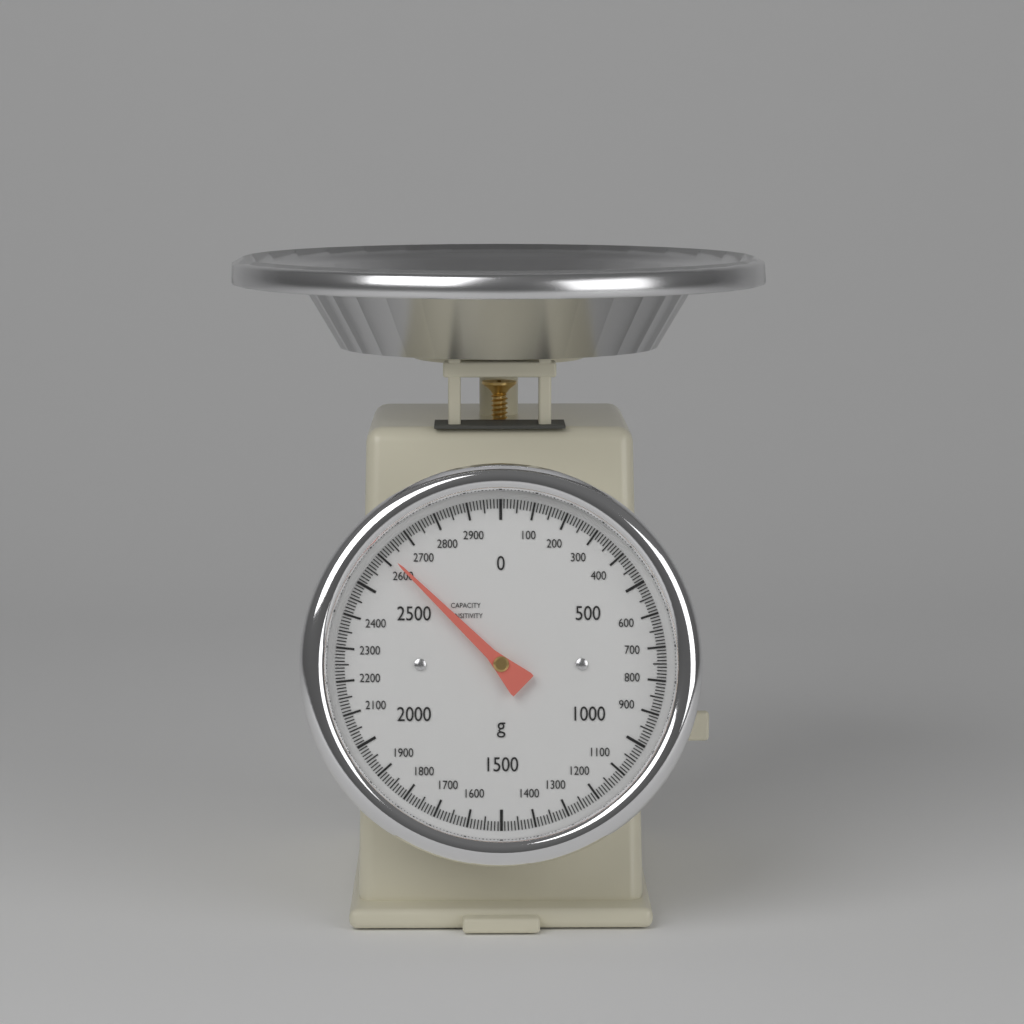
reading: 2620 g
